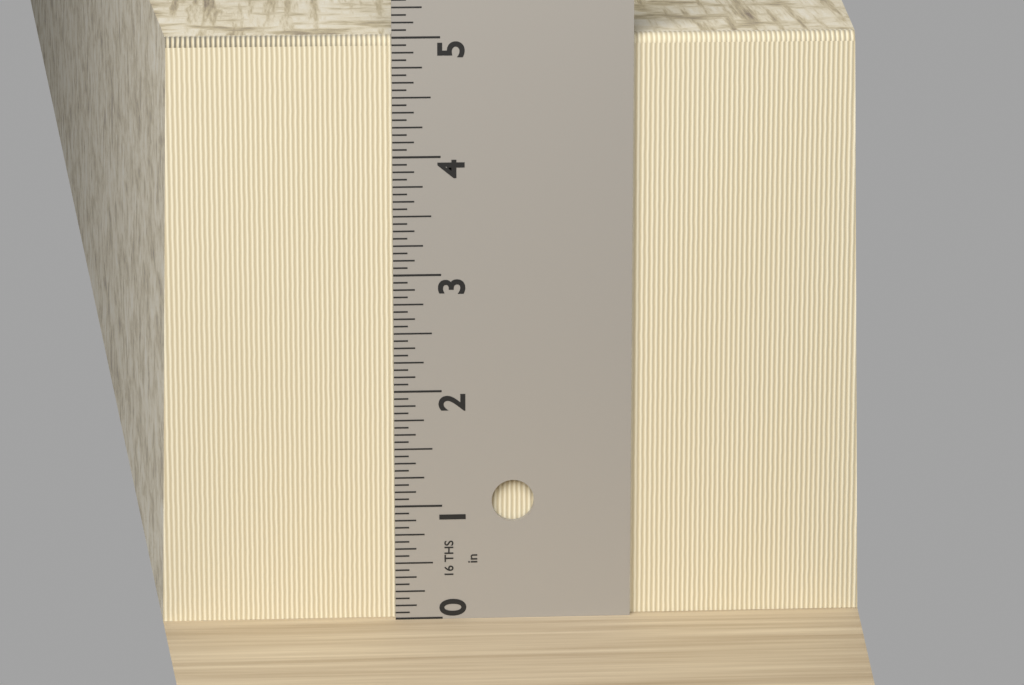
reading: 5.0000 in
